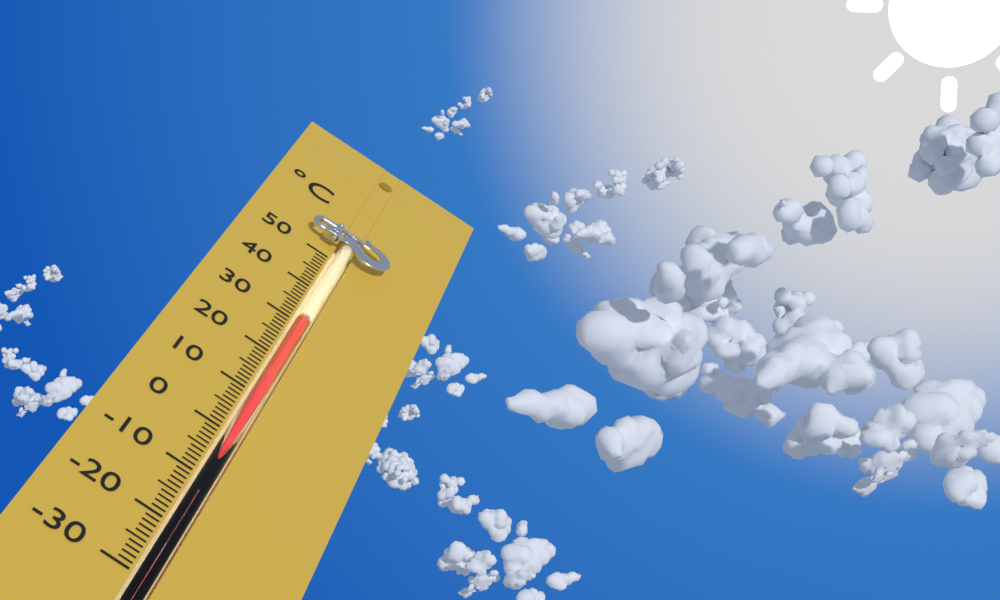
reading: 31 °C
